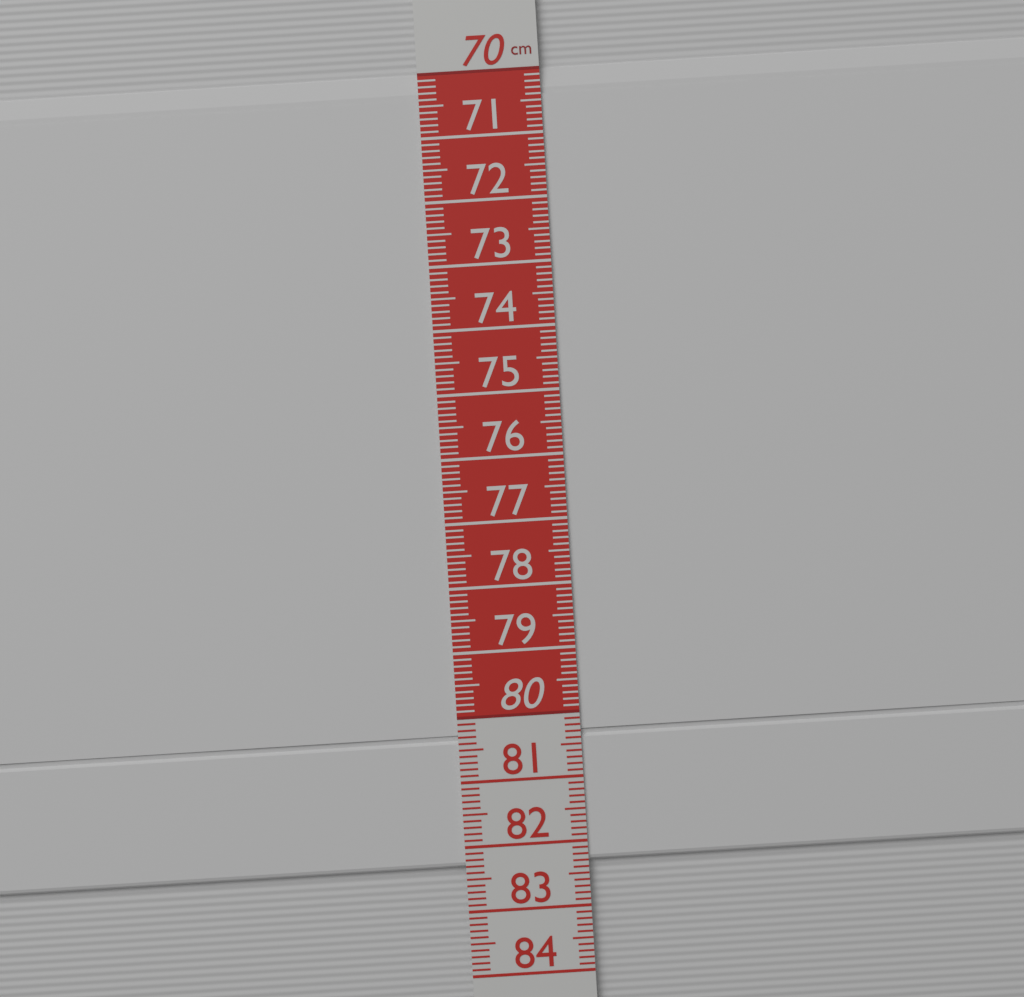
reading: 82.3 cm
